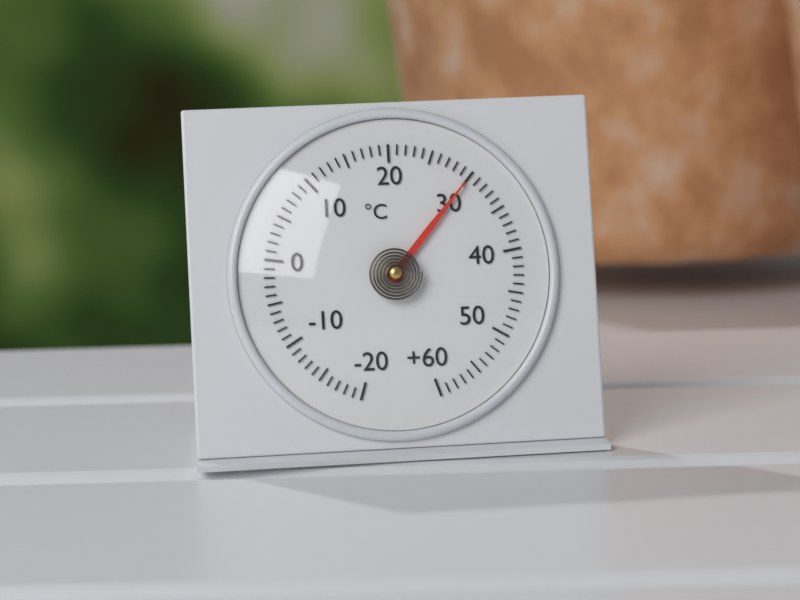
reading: 30 °C
